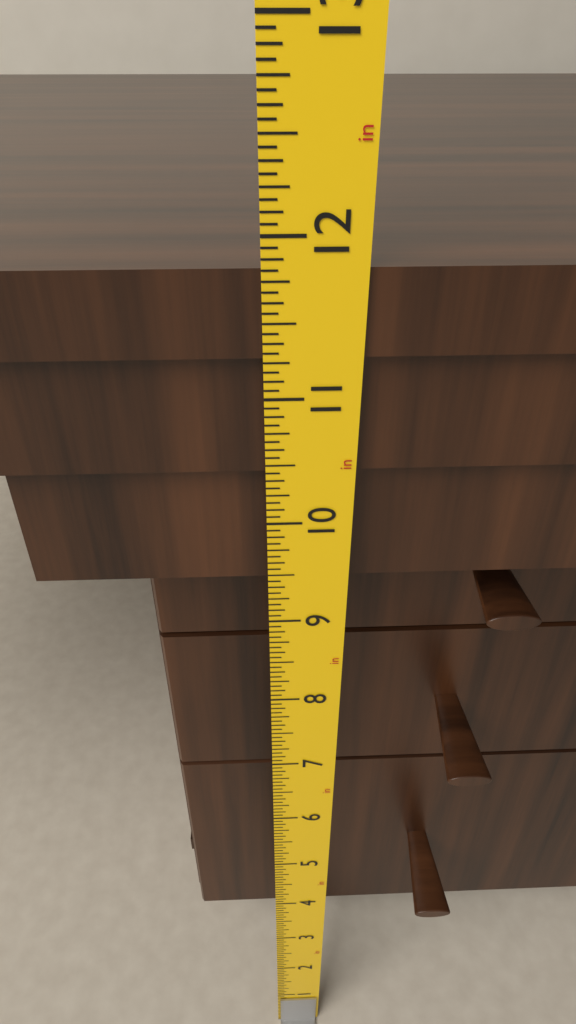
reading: 11.8125 in
